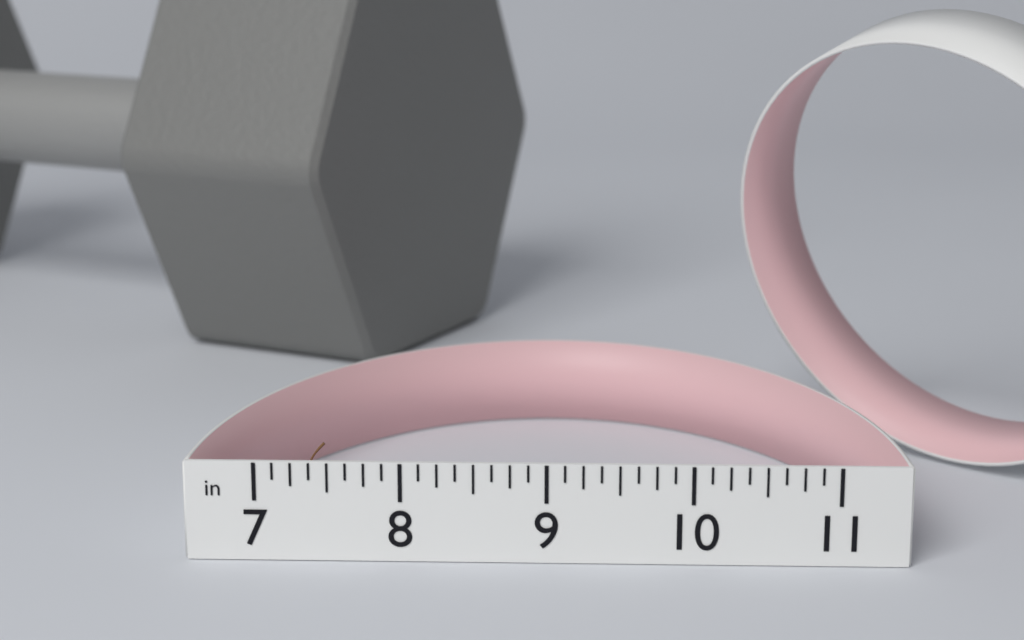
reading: 7.625 in
